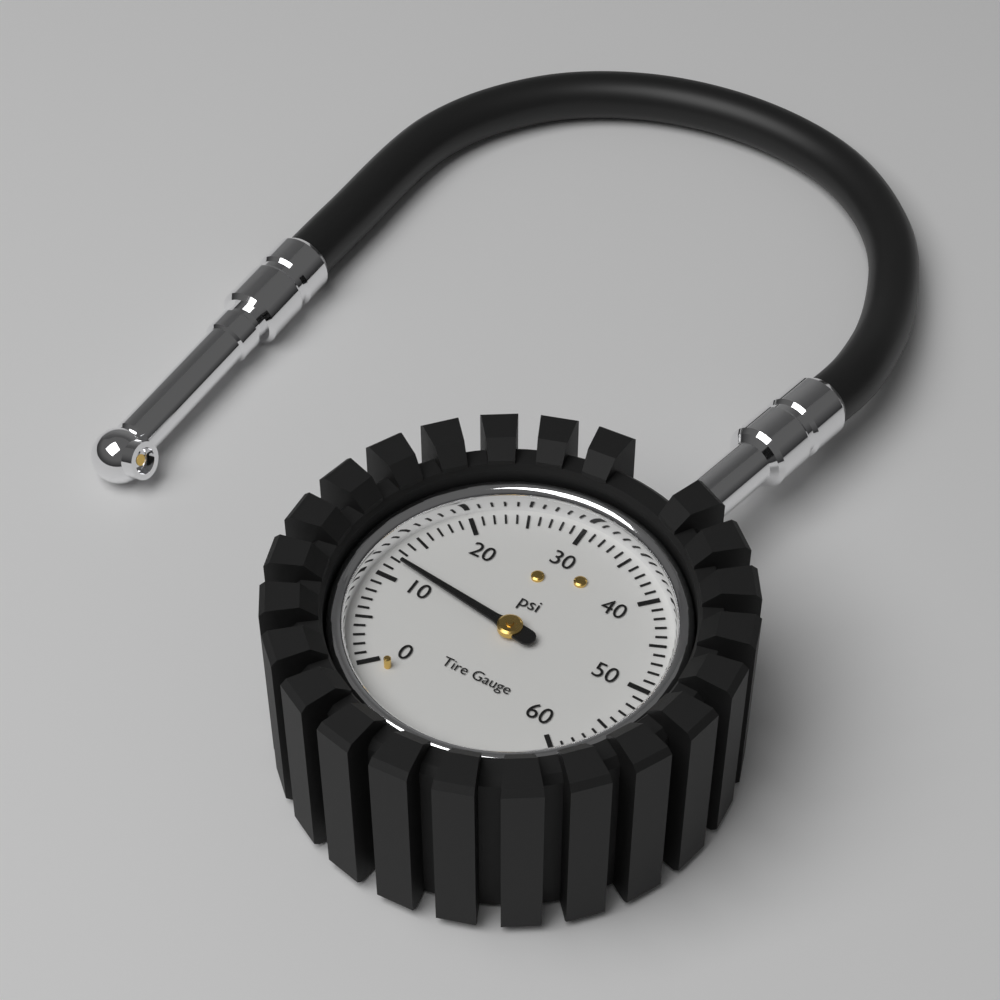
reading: 12 psi
